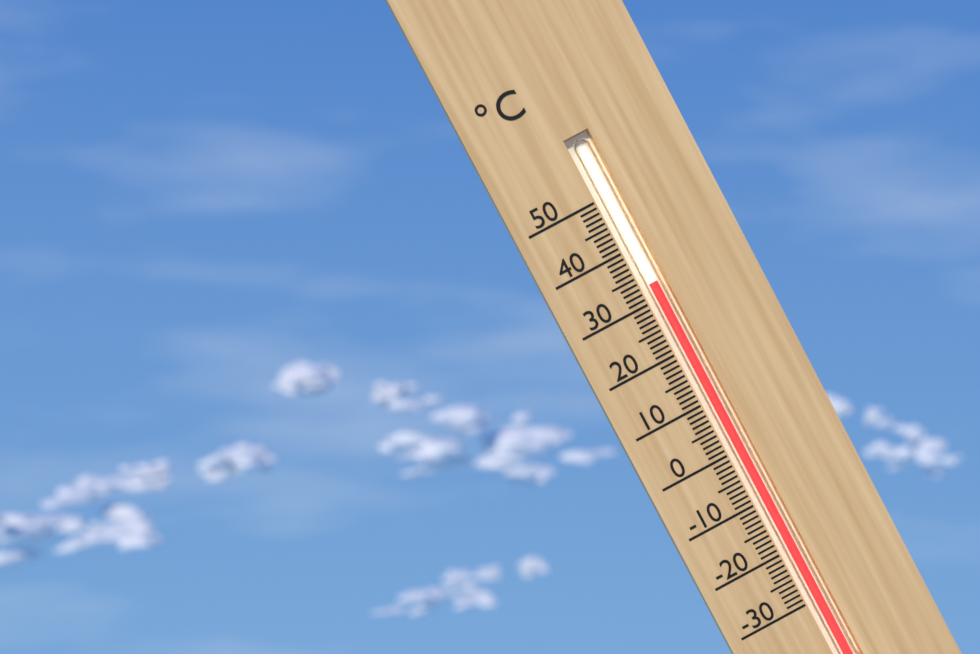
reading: 33 °C
